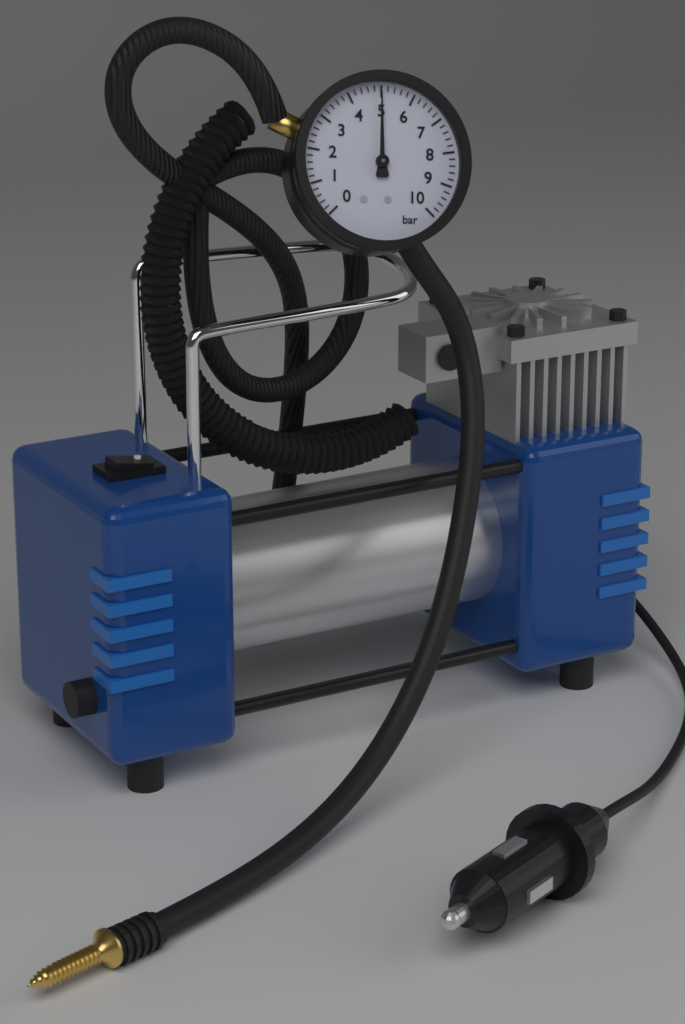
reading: 5.0 bar
